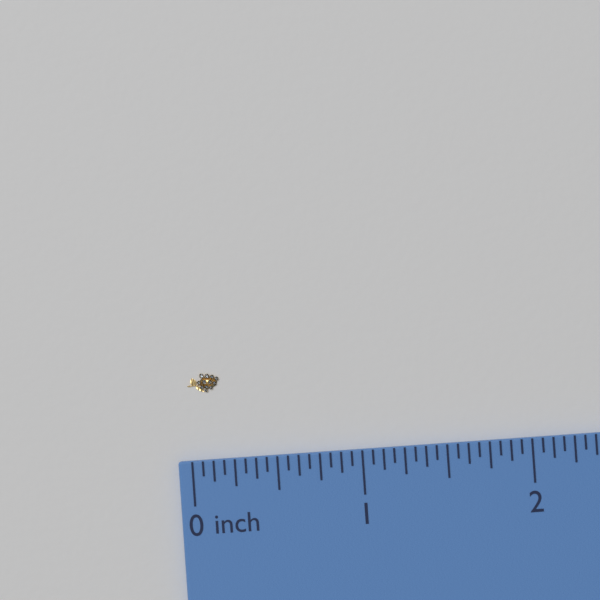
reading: 0.1875 inch
